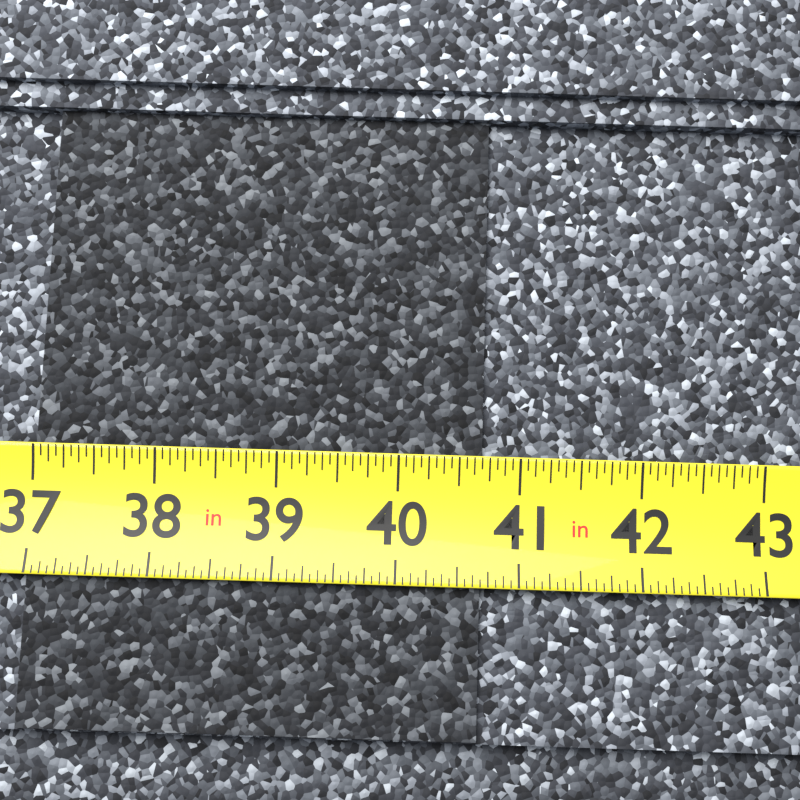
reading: 40.6875 in
